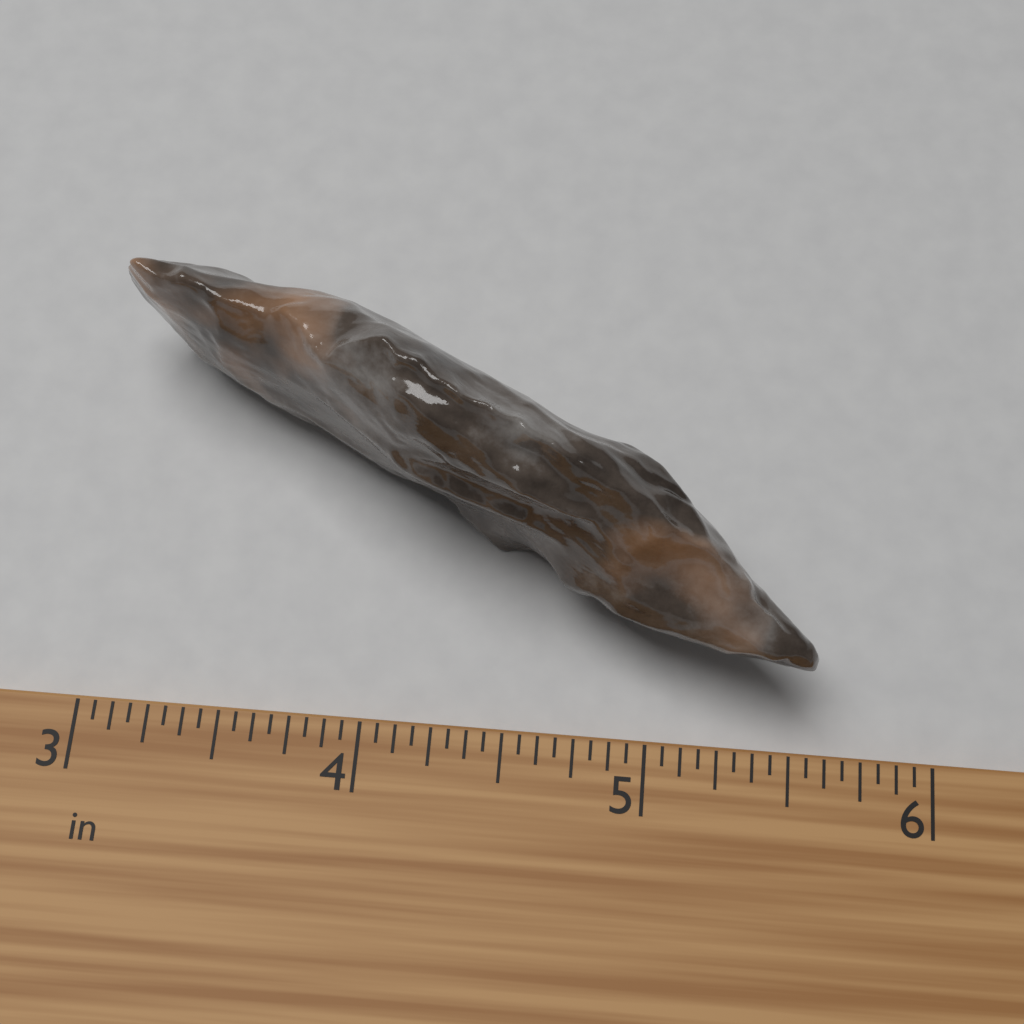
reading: 5.5625 in
